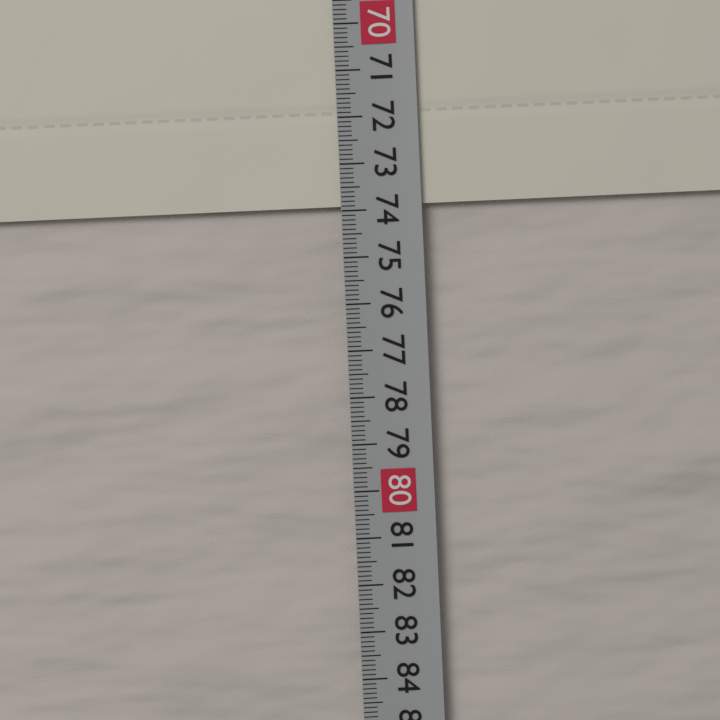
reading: 73.9 cm
